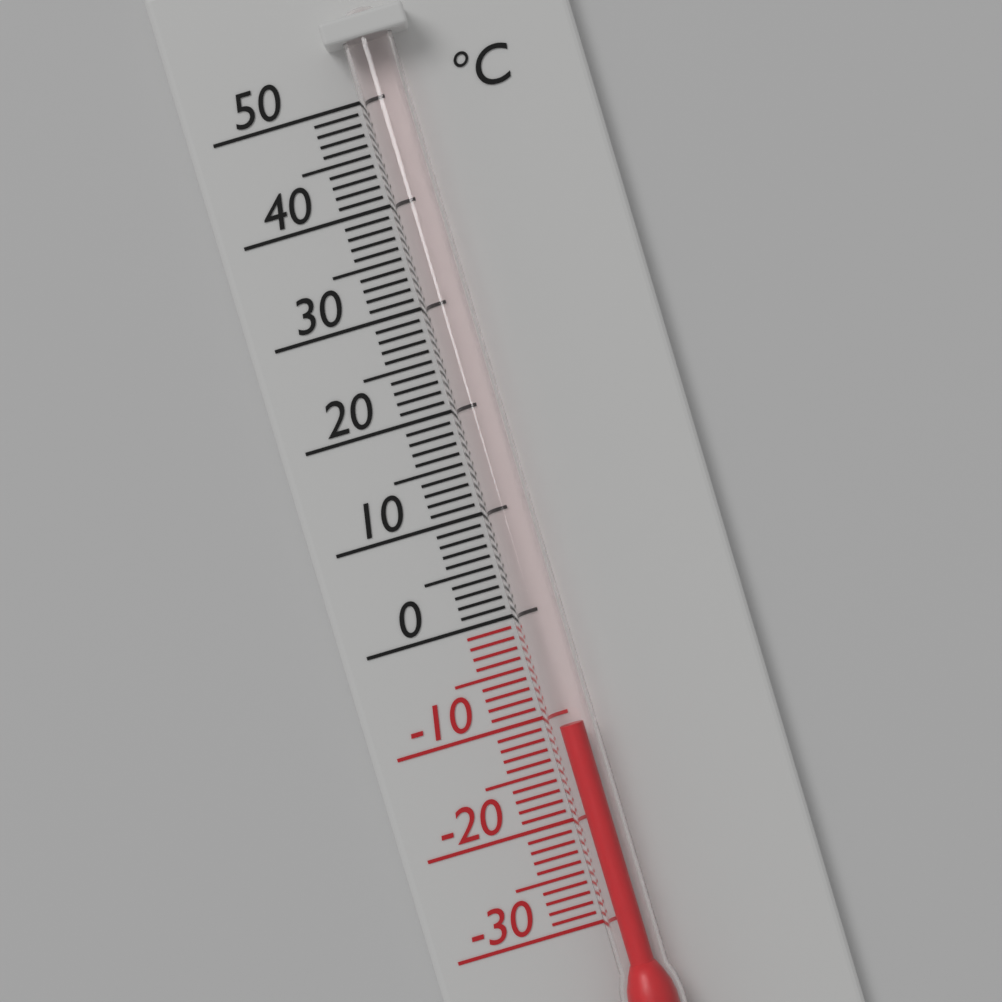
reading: -11 °C
